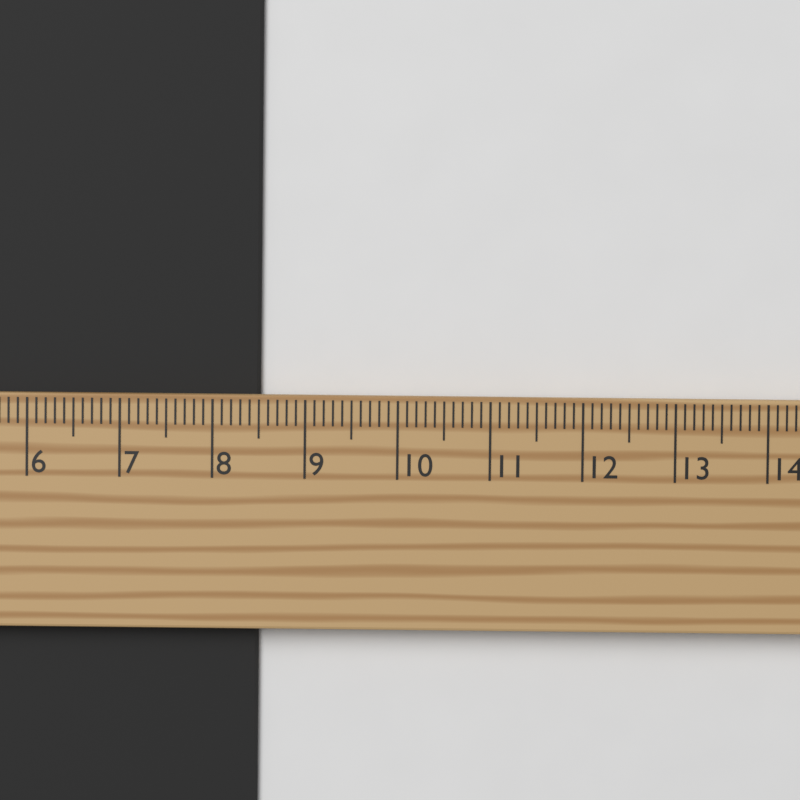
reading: 8.5 cm
